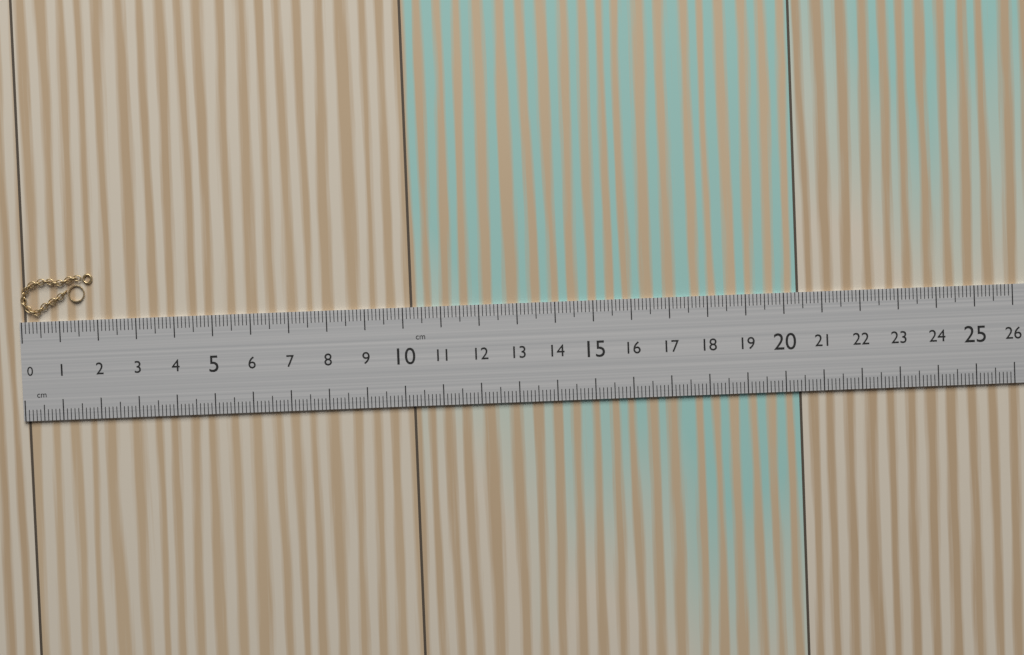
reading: 1.9 cm
